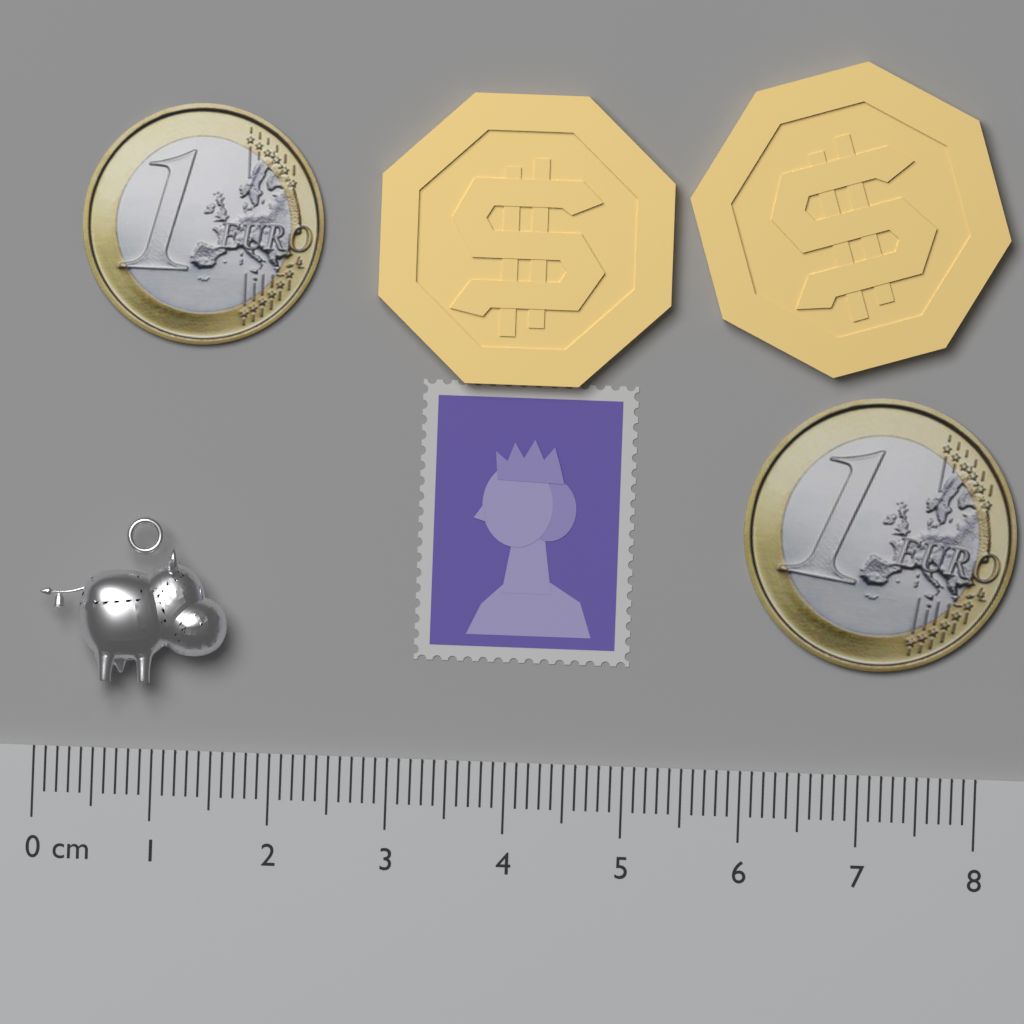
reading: 1.6 cm
